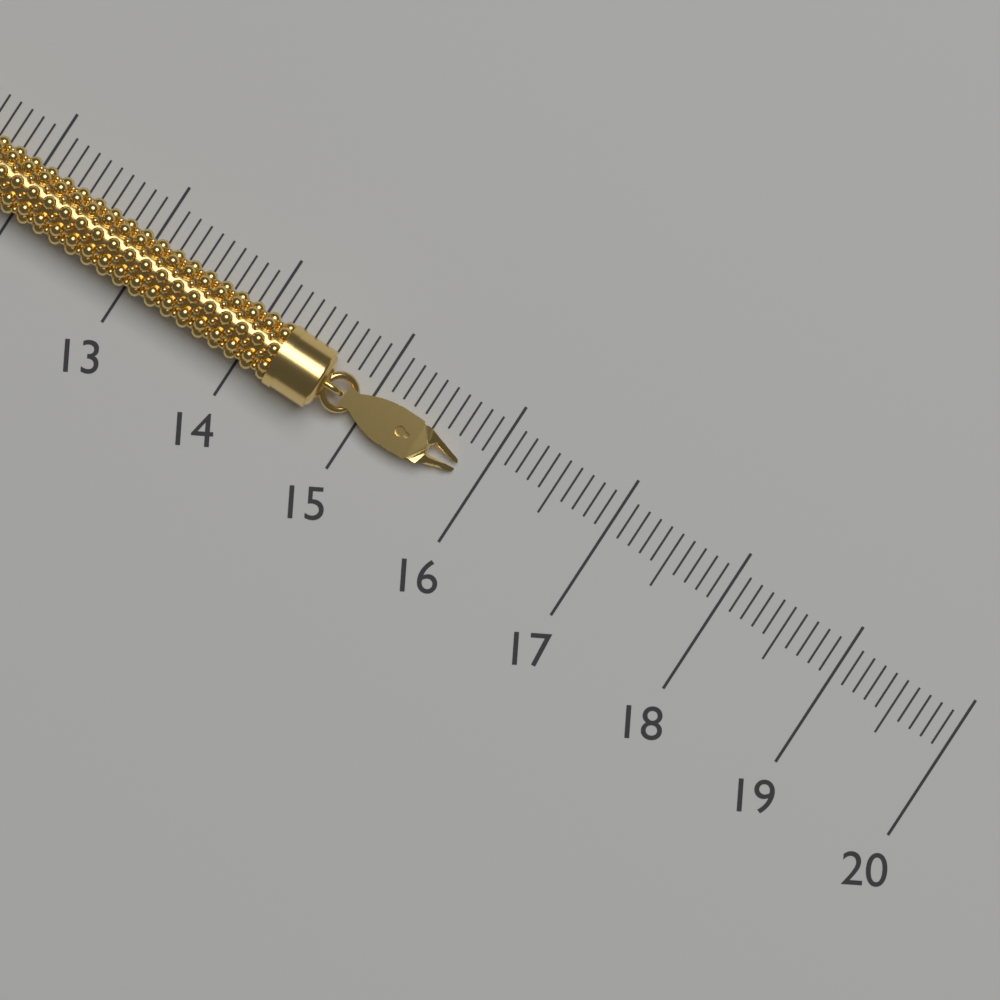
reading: 15.8 (no unit)
